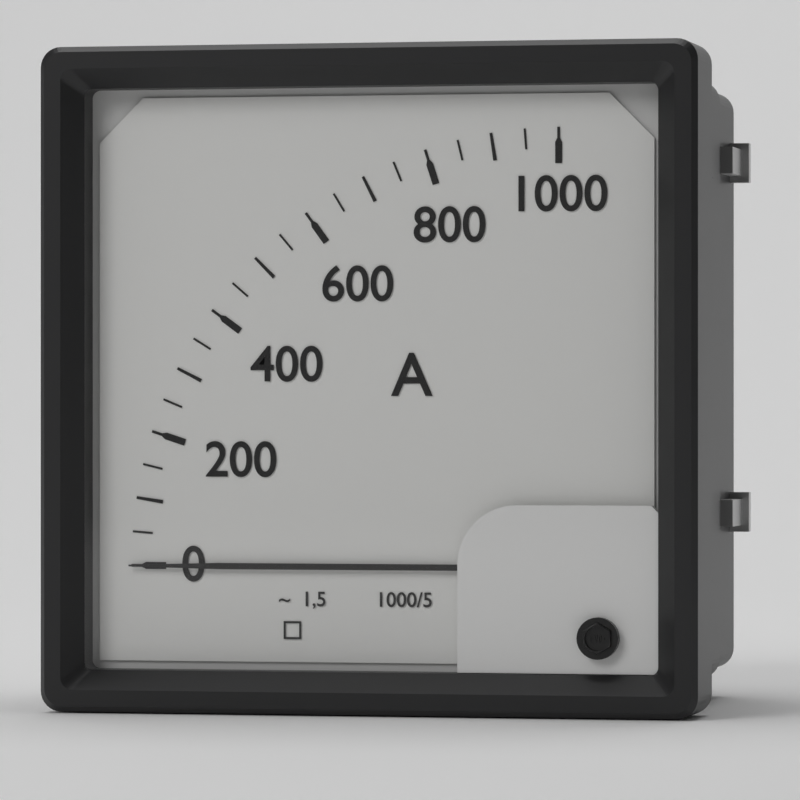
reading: 0 A
